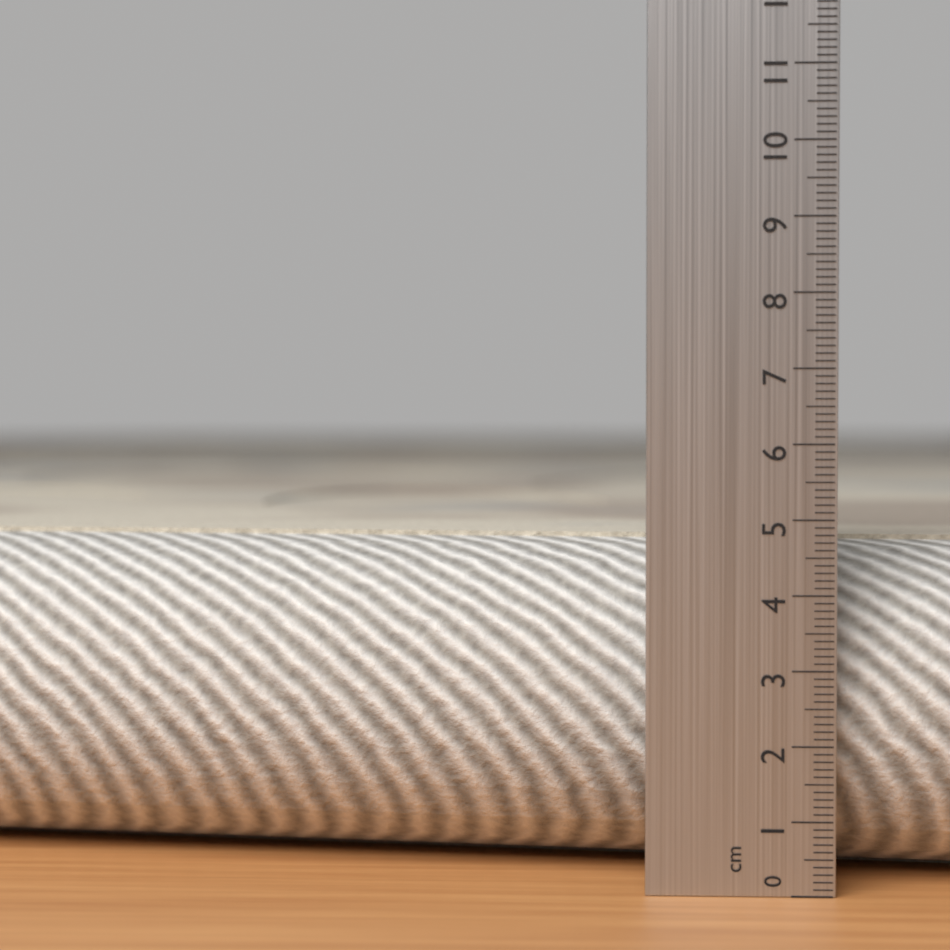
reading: 4.7 cm
